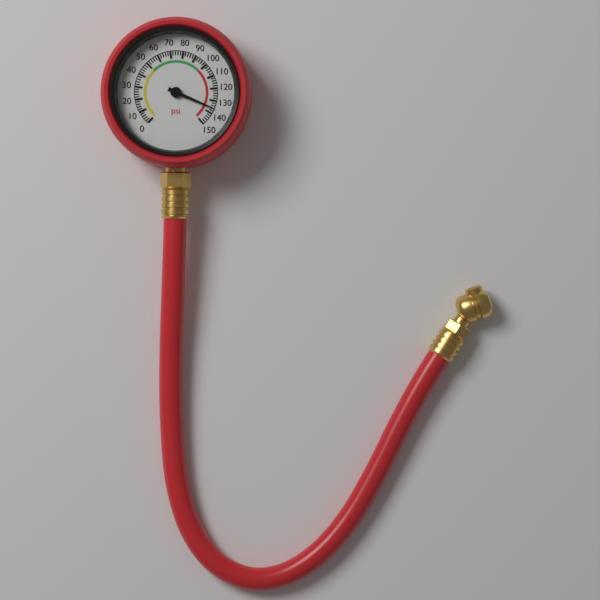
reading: 136 psi
